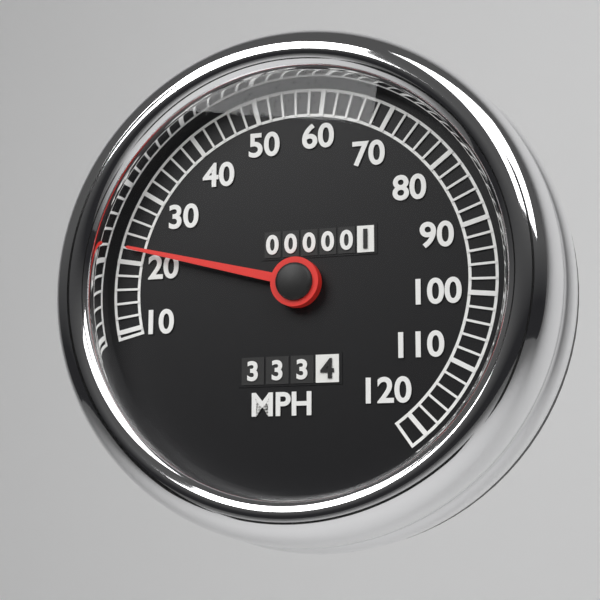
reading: 22 MPH
